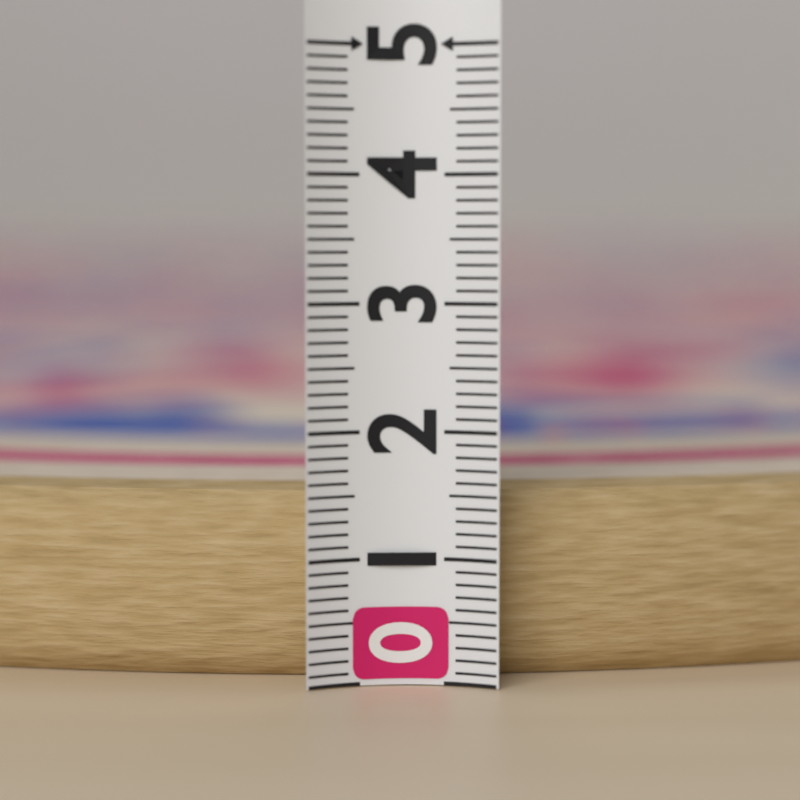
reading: 1.5 (no unit)
